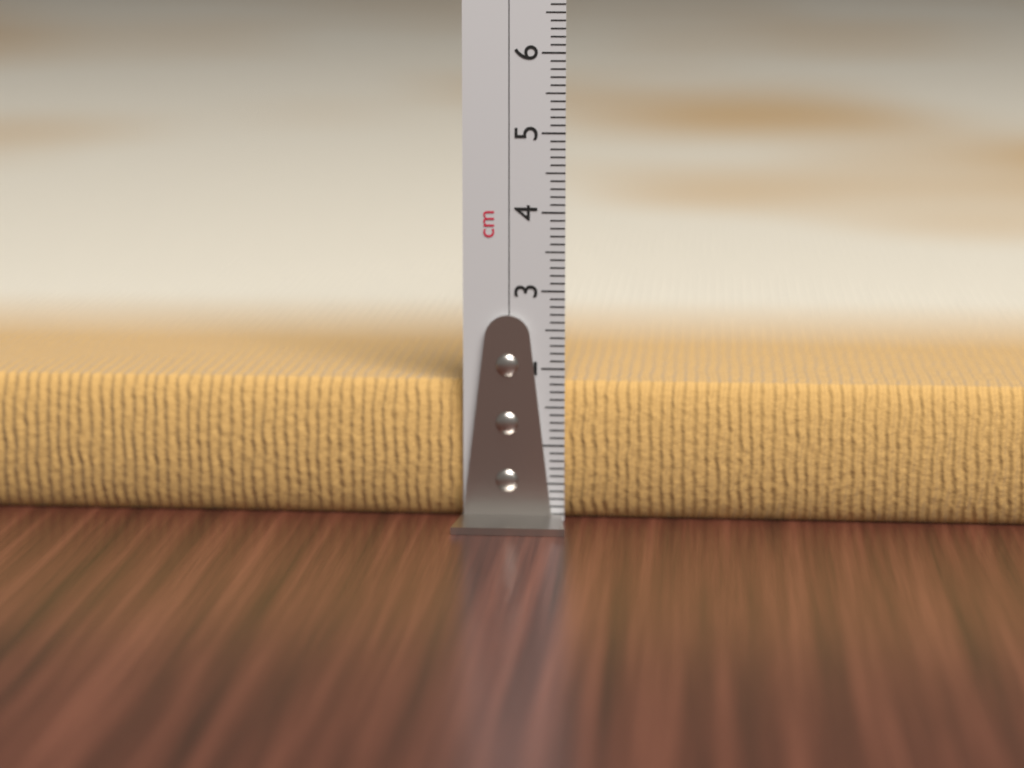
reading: 1.8 cm
